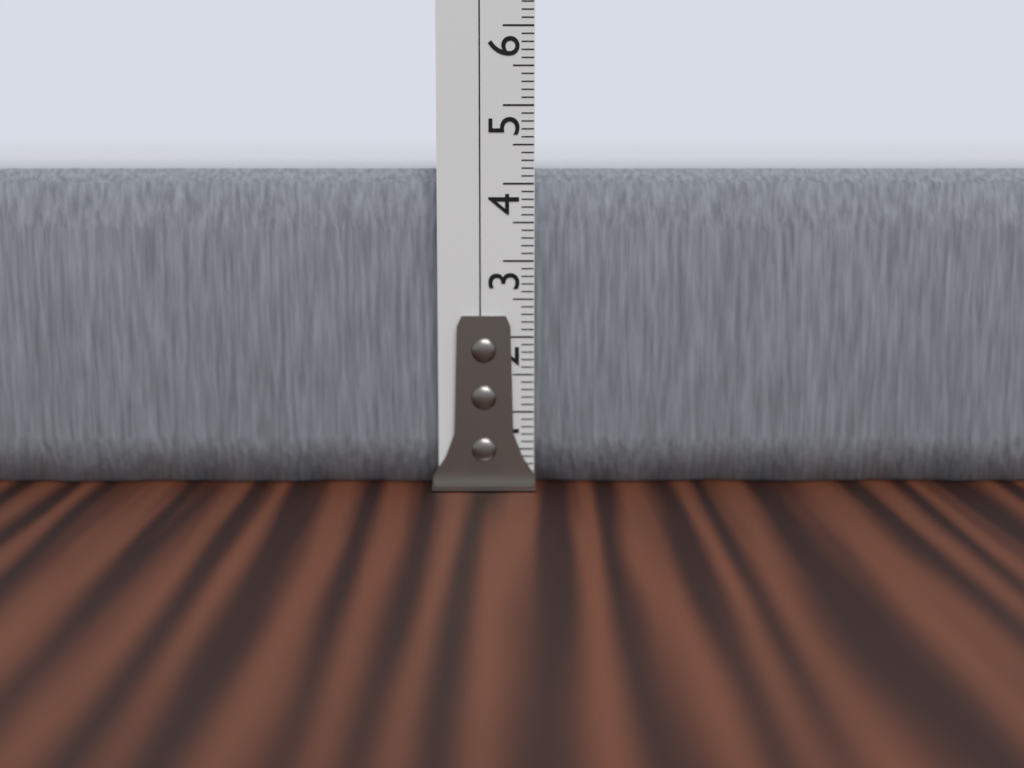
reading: 4.2 cm
